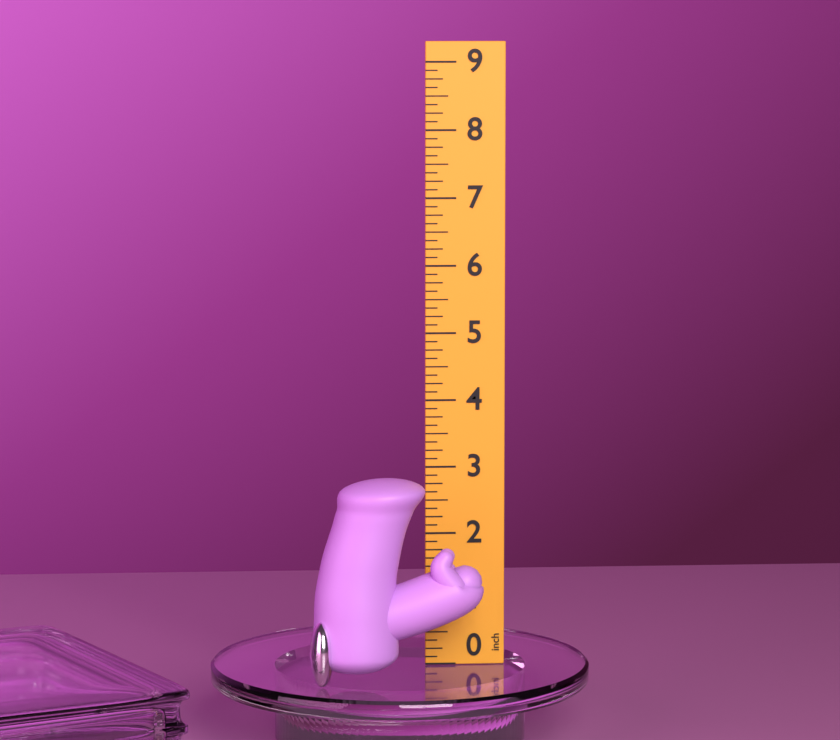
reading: 3.000 inch
